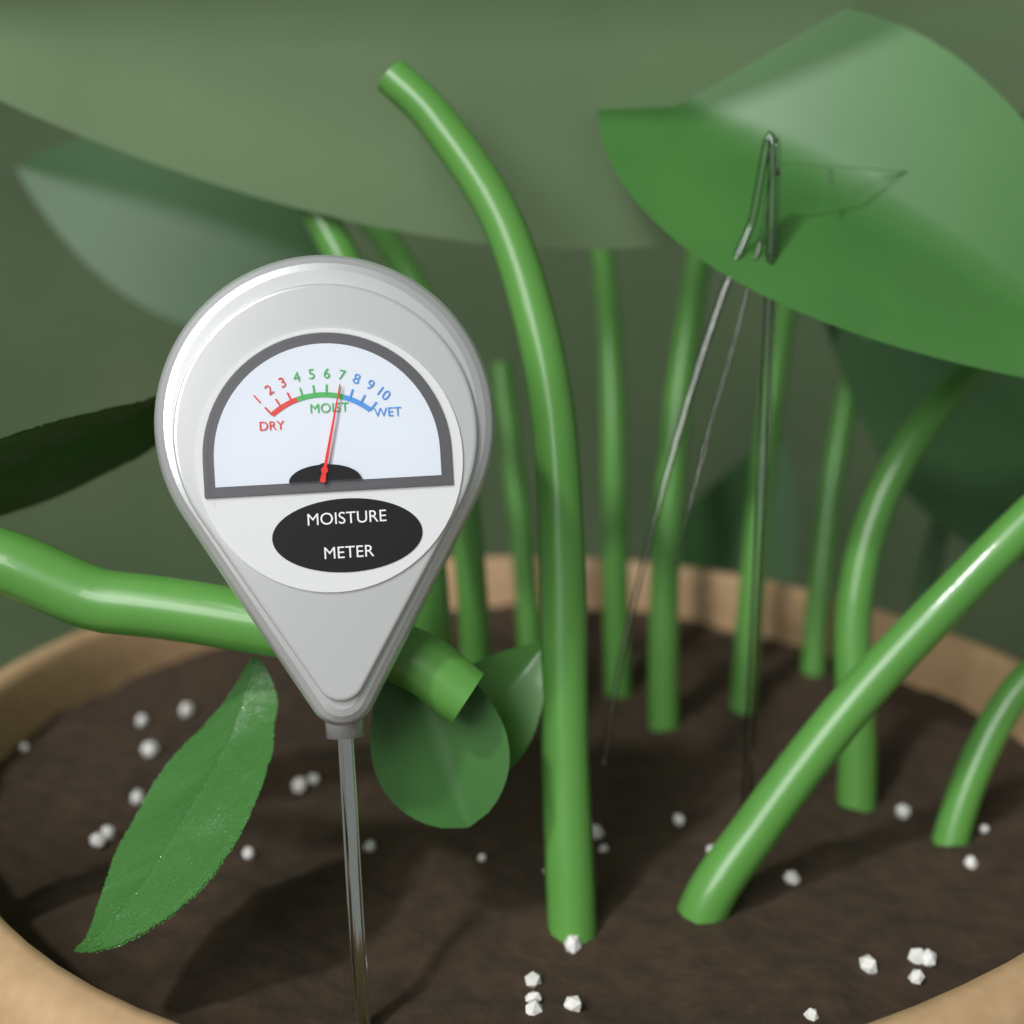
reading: 7 (no unit)
